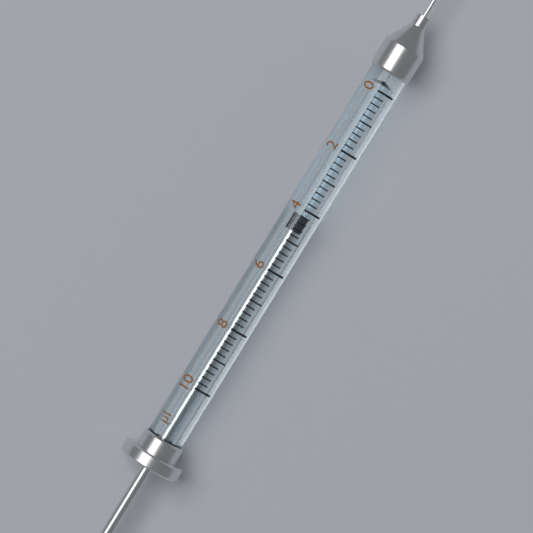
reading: 4.2 µl
